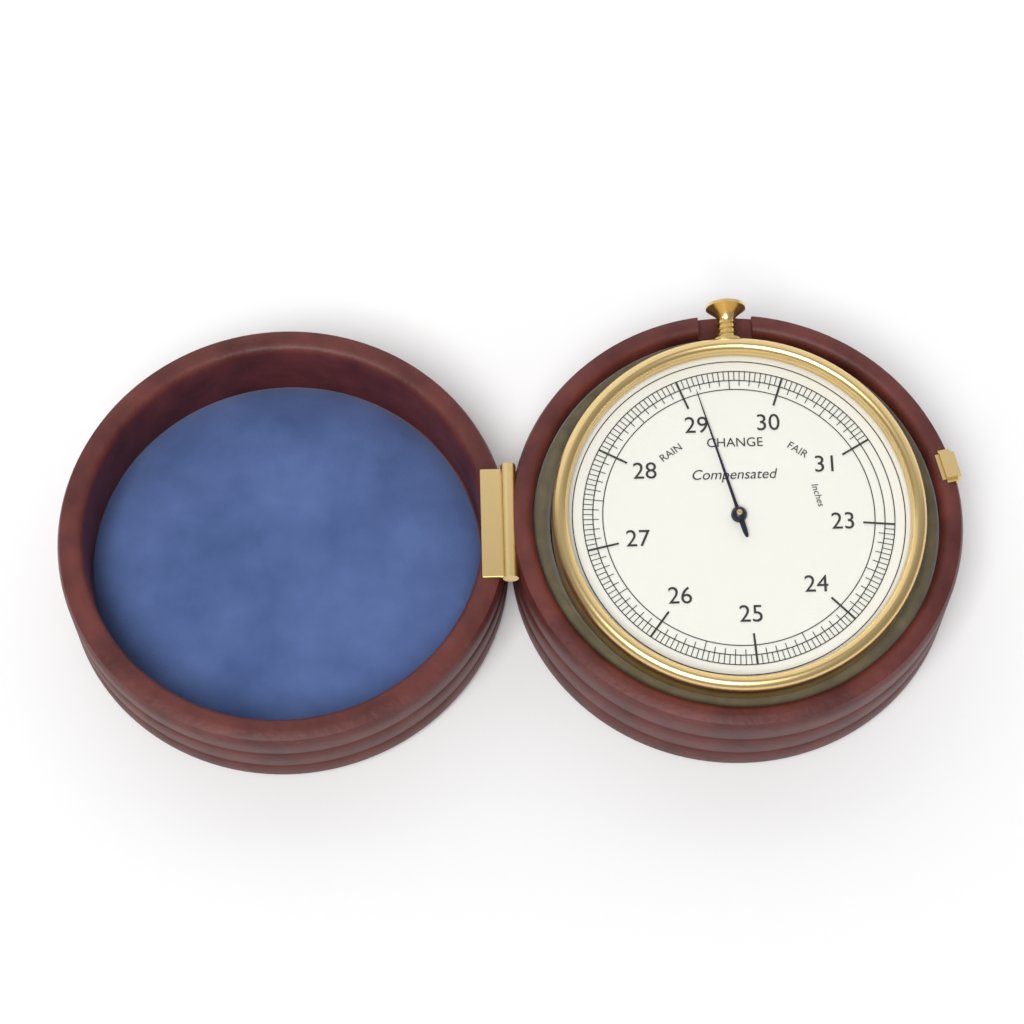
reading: 29.15 inches
